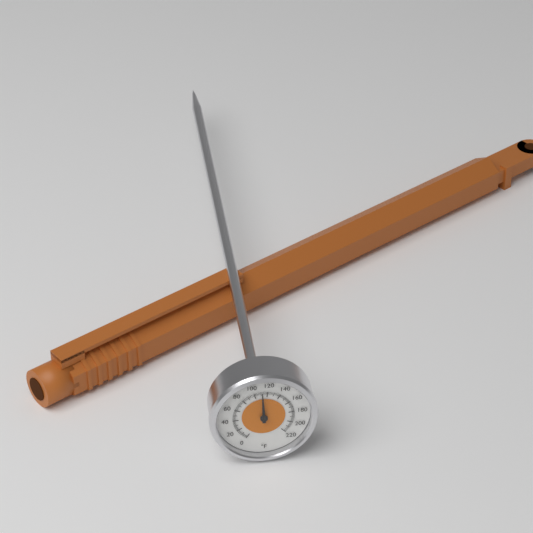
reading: 112 °F
